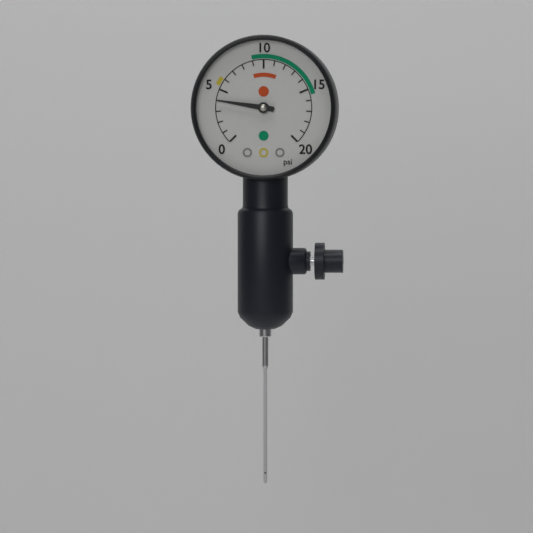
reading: 4 psi
